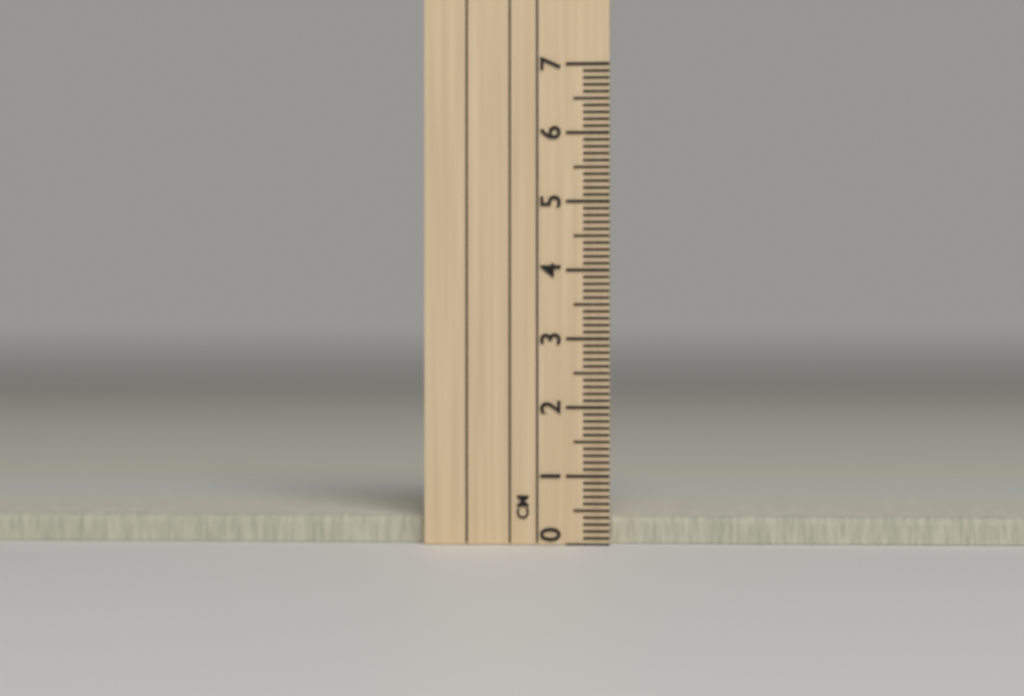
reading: 0.4 cm
